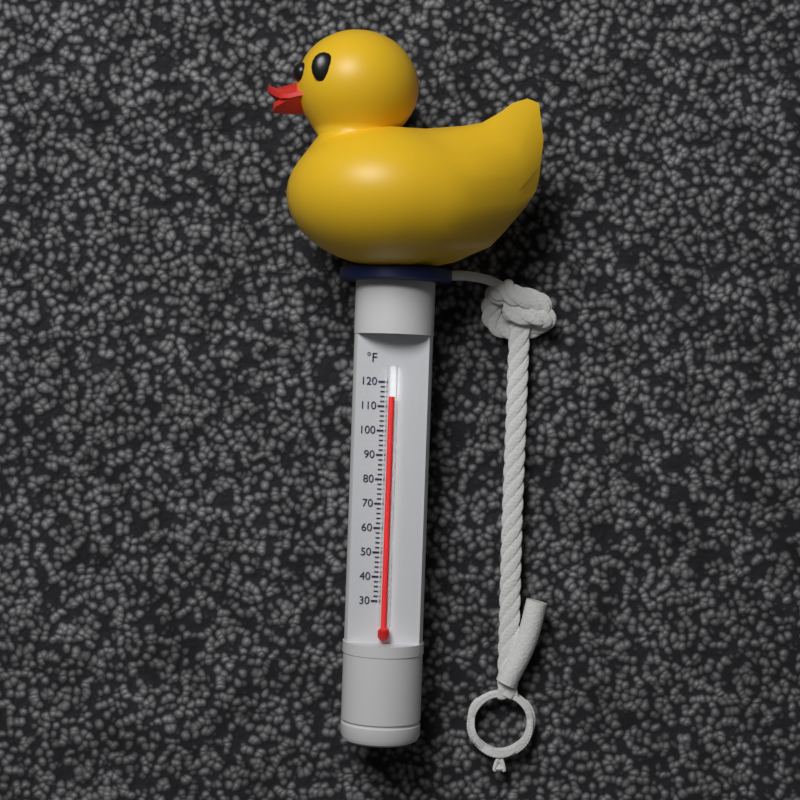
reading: 114 °F
